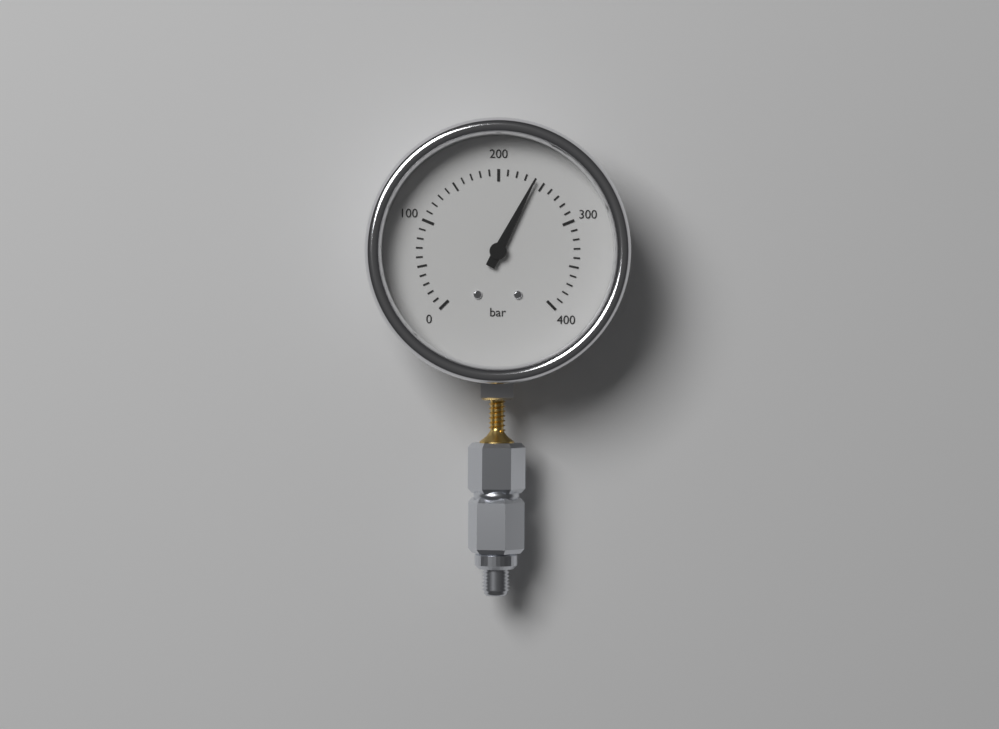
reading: 240 bar
